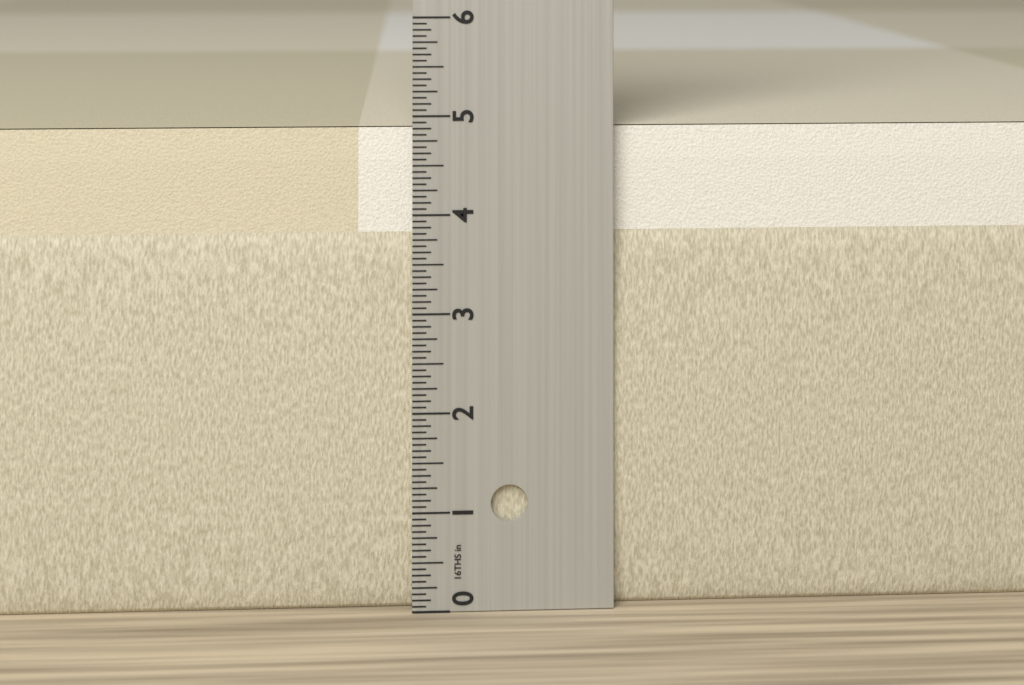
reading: 4.8750 in
